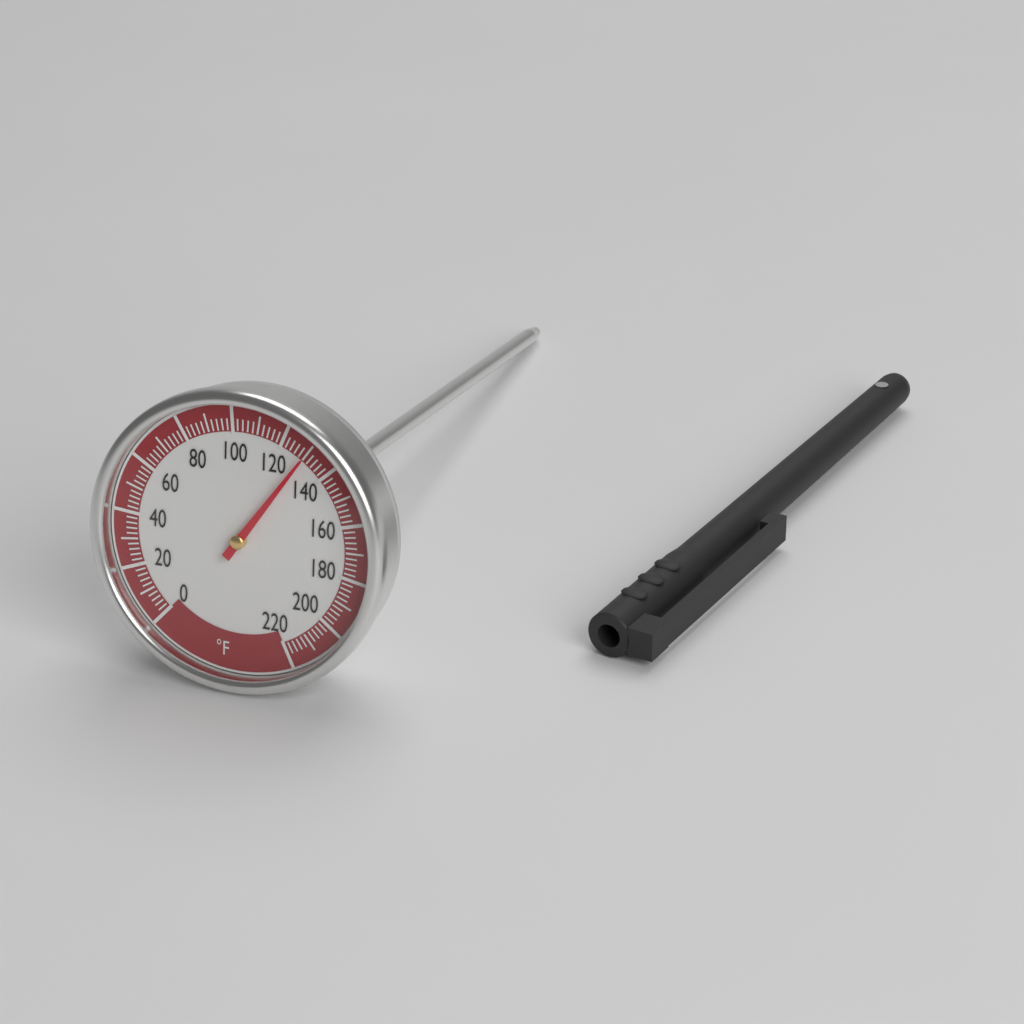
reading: 130 °F
